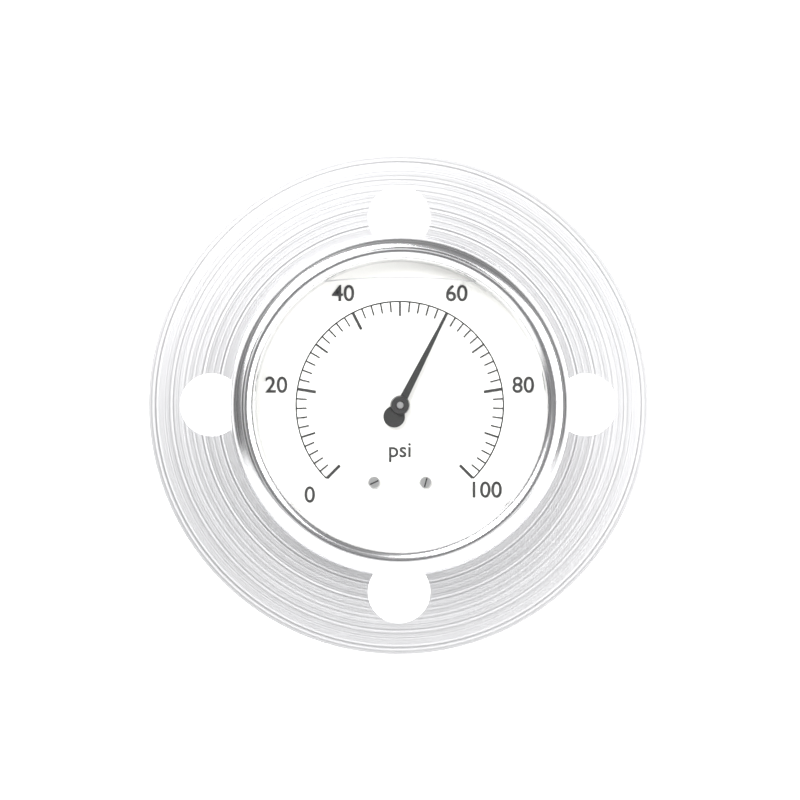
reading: 60 psi
